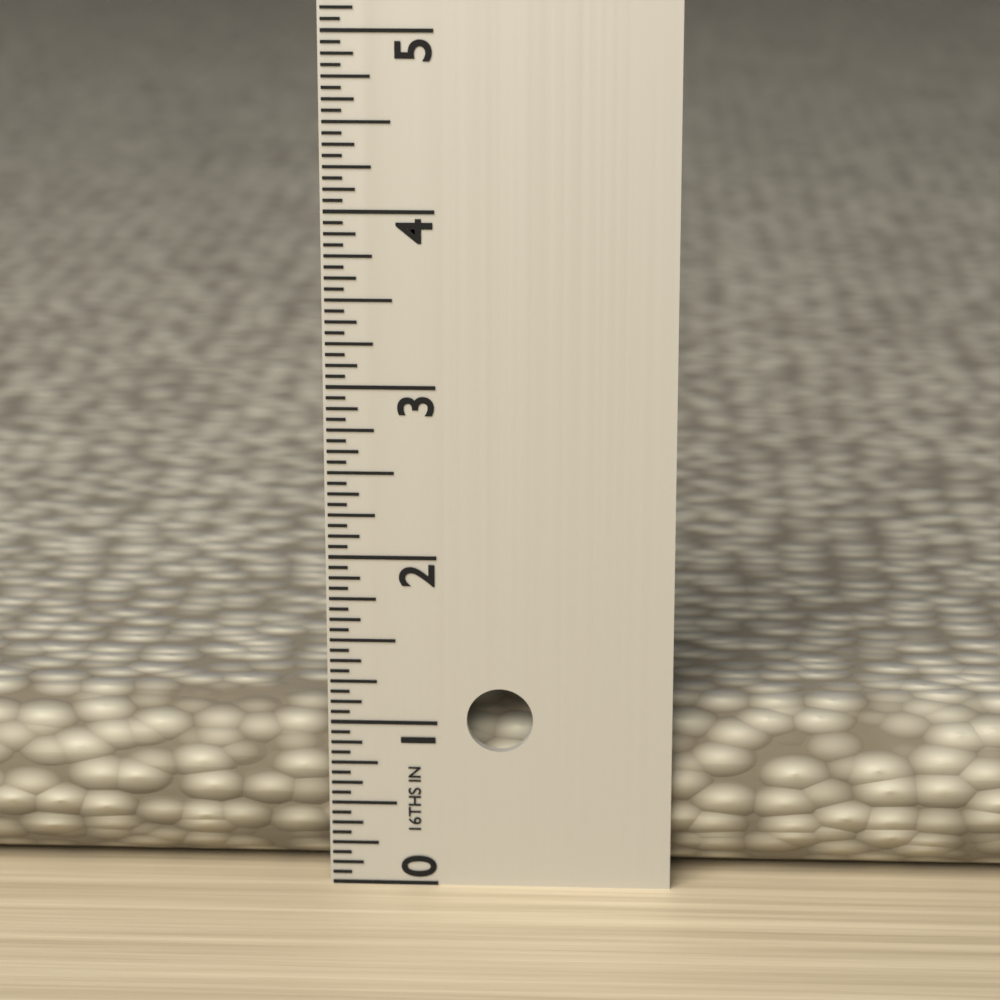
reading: 1.0625 in
